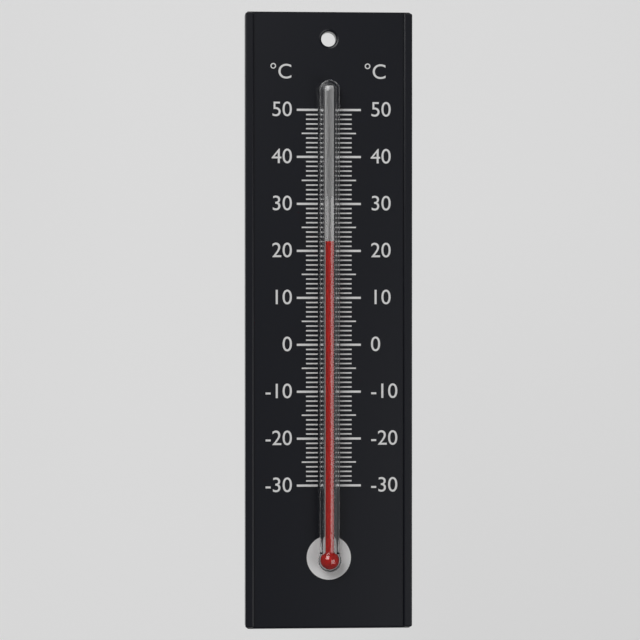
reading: 22 °C
